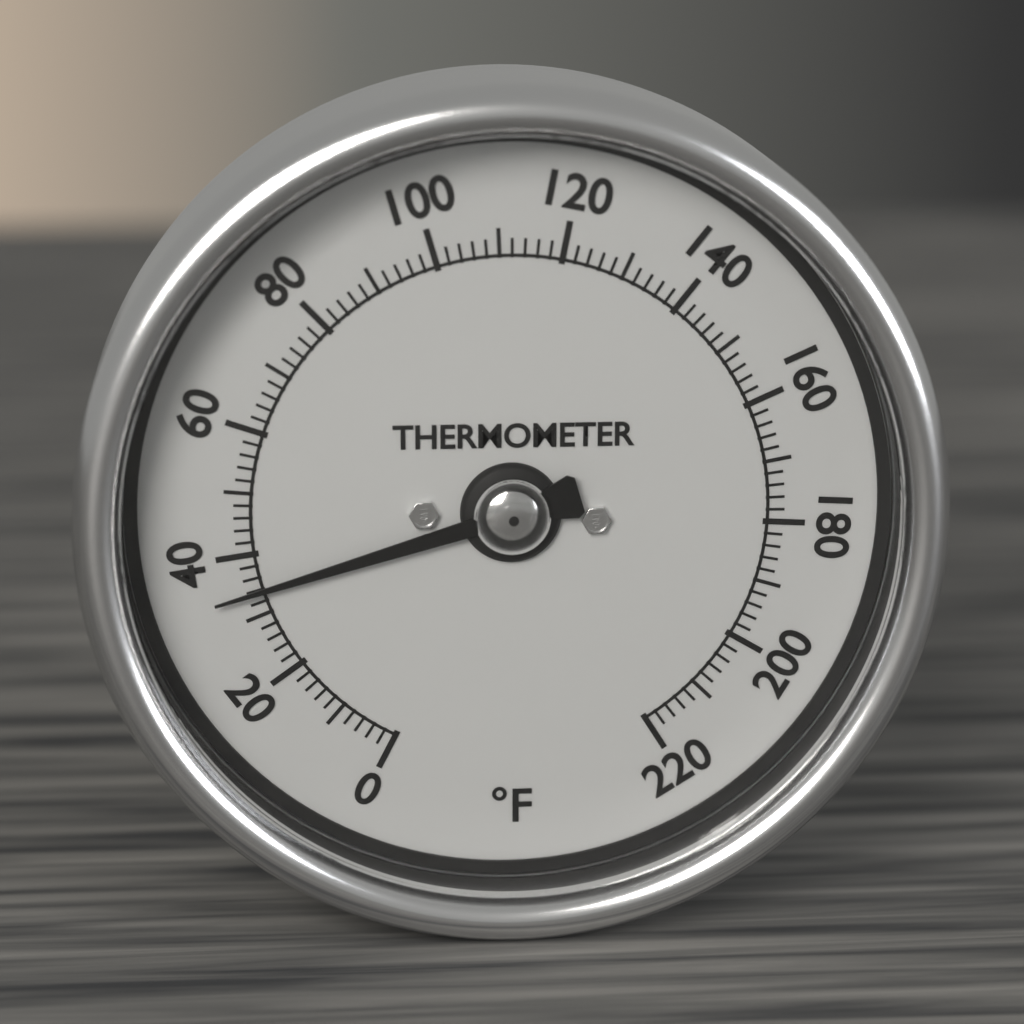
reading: 34 °F
